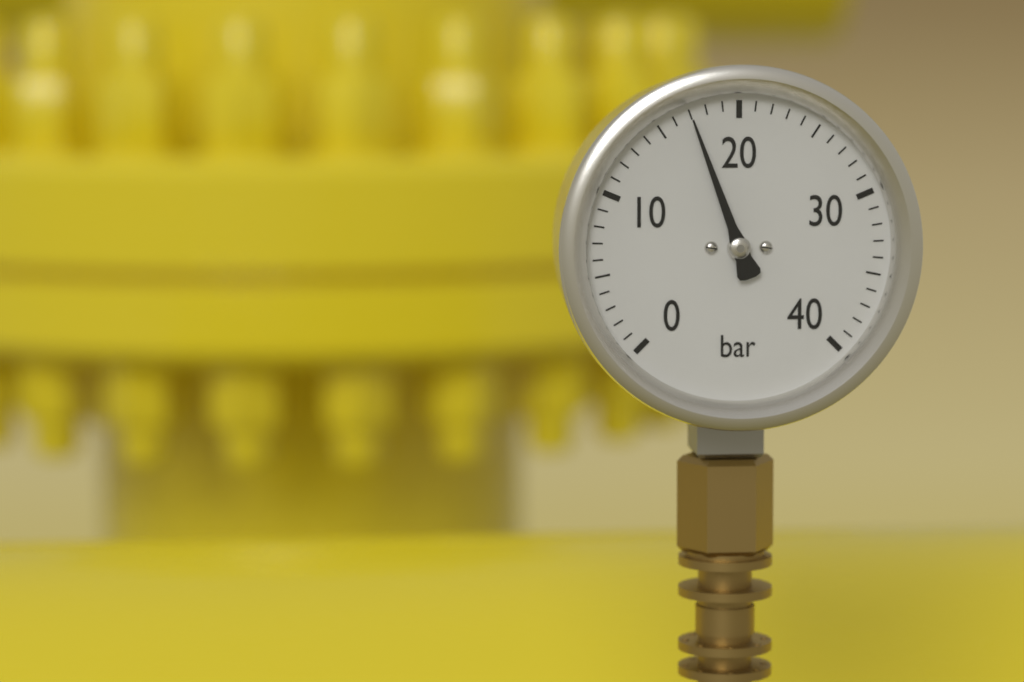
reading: 17 bar
